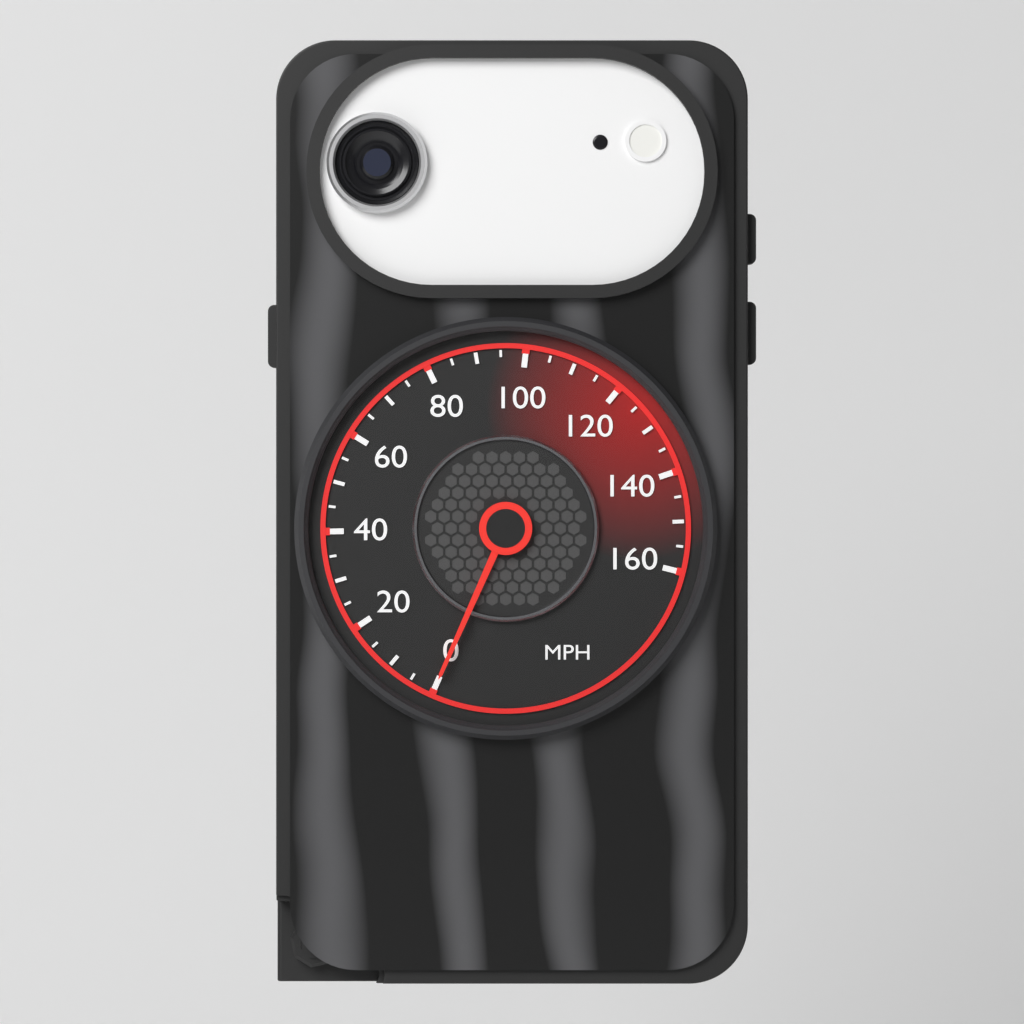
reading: 0 MPH
